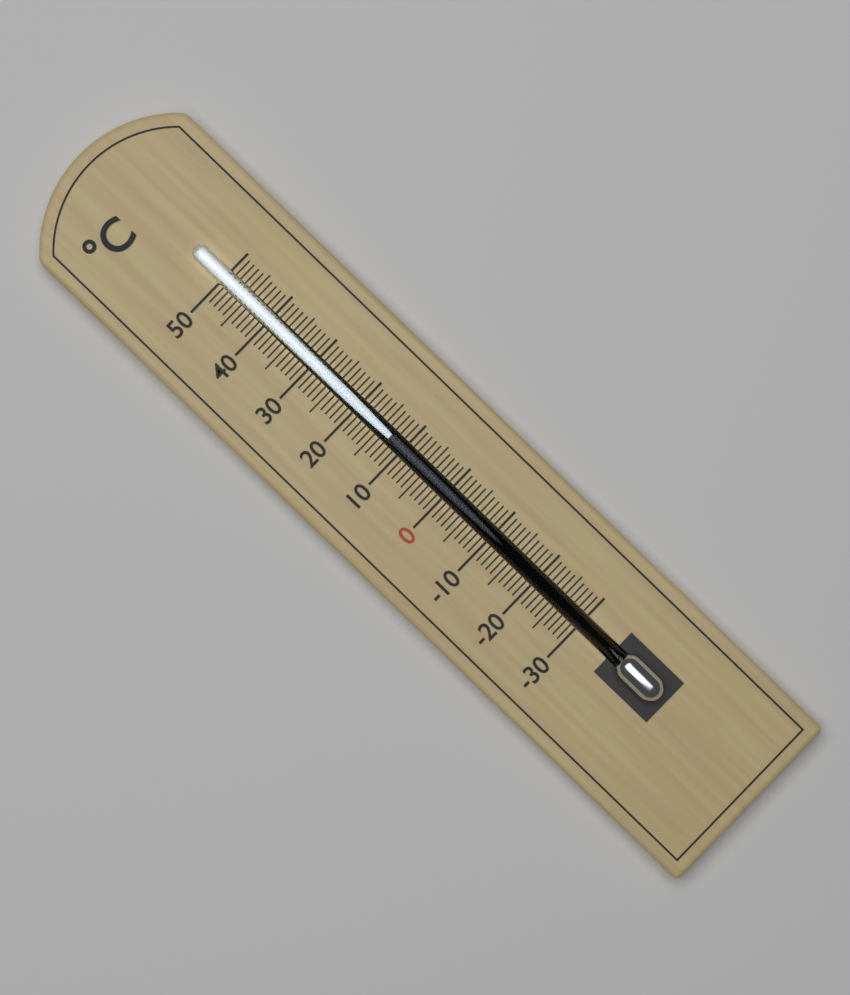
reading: 13 °C
